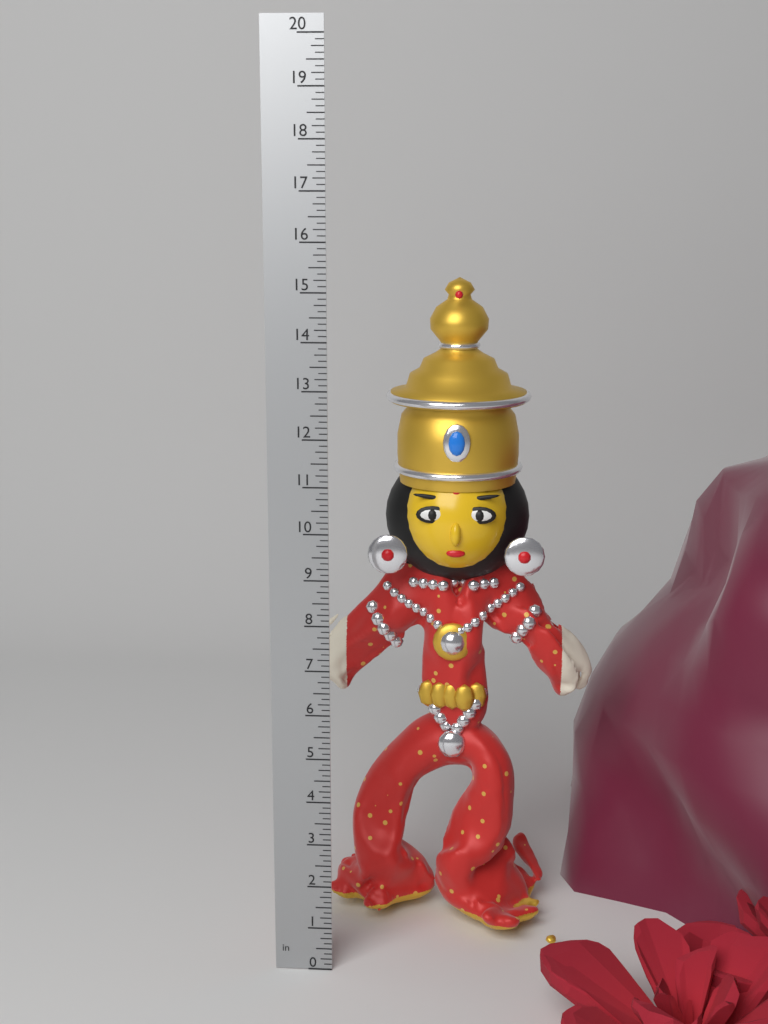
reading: 15.125 in
